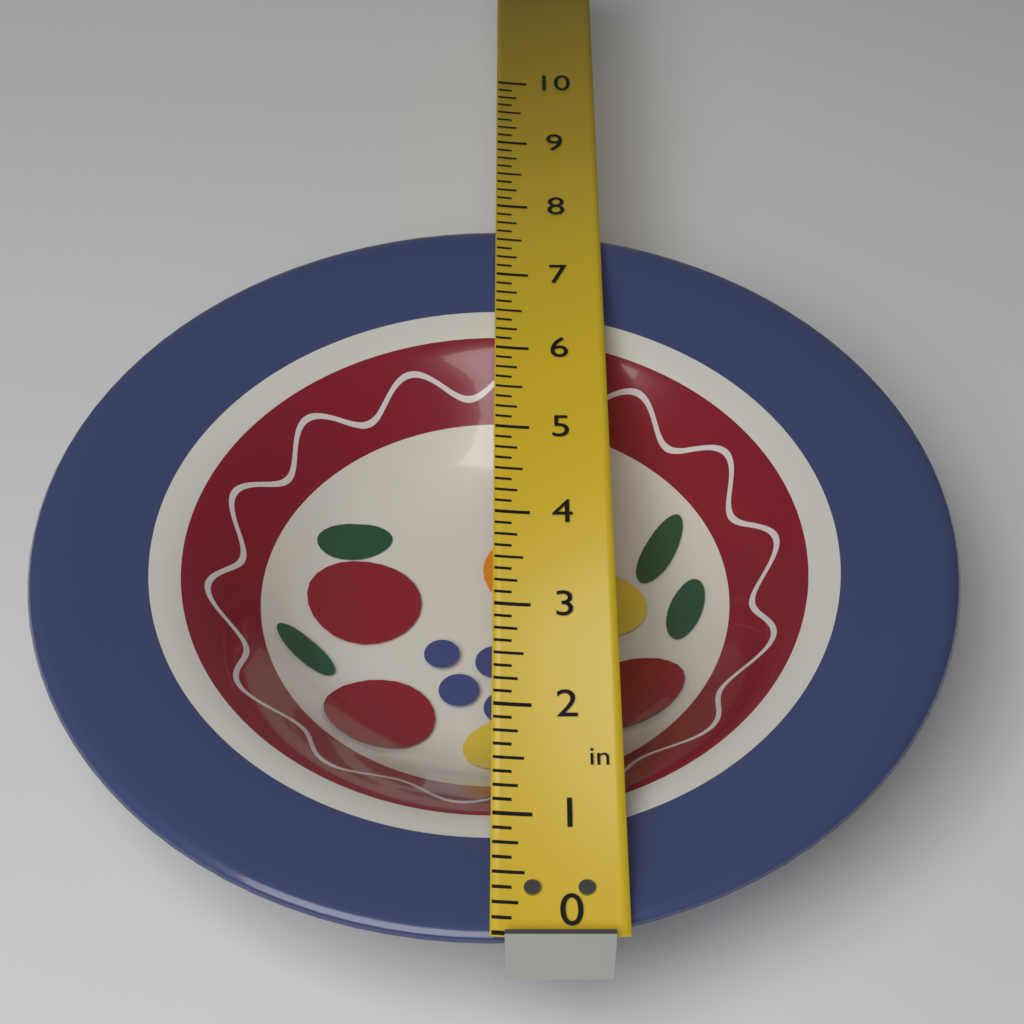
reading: 7.750 in
